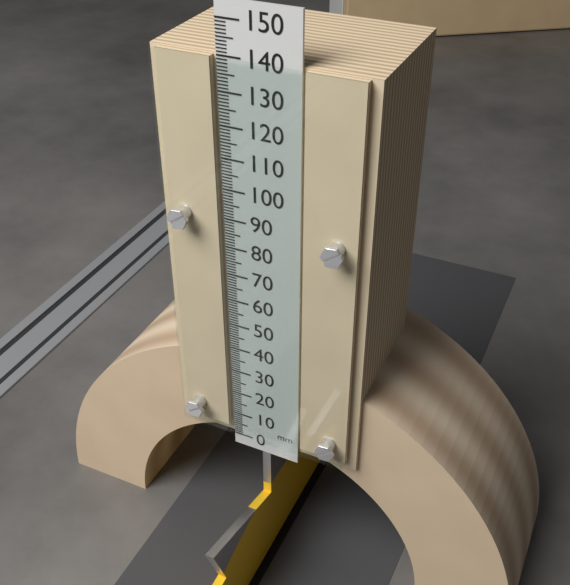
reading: 140 mm
